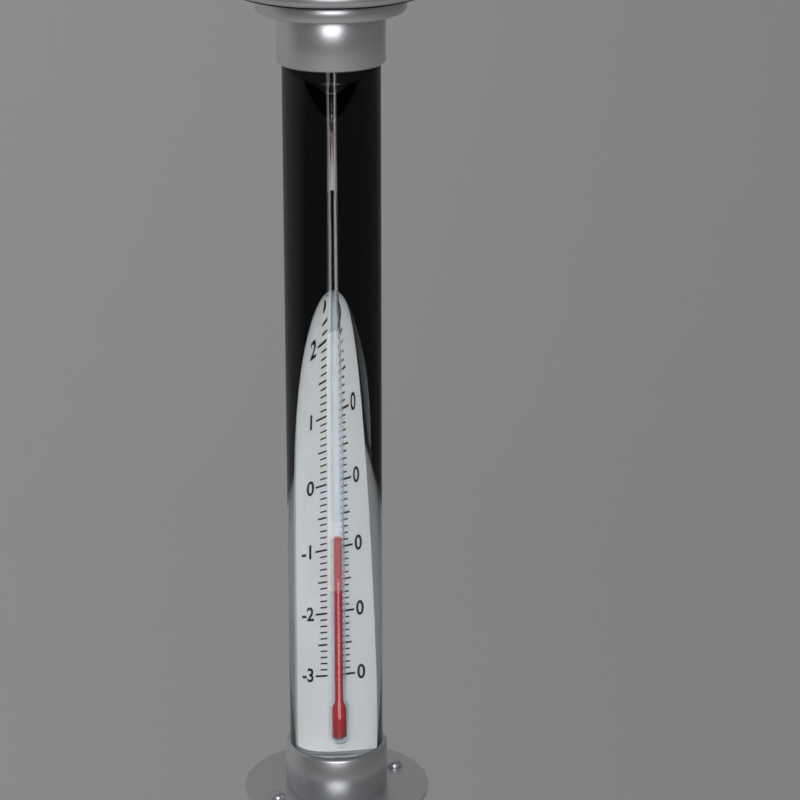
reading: -8 °C
